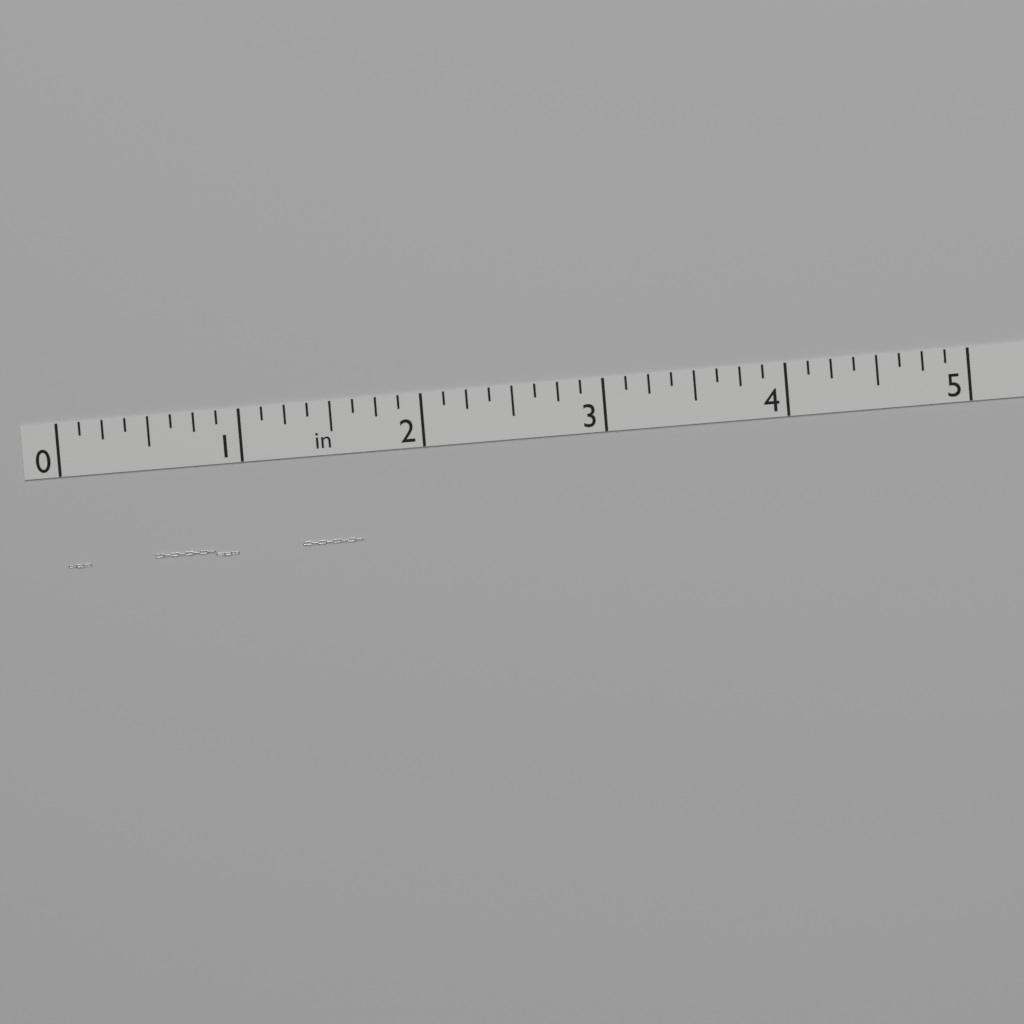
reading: 1.625 in
